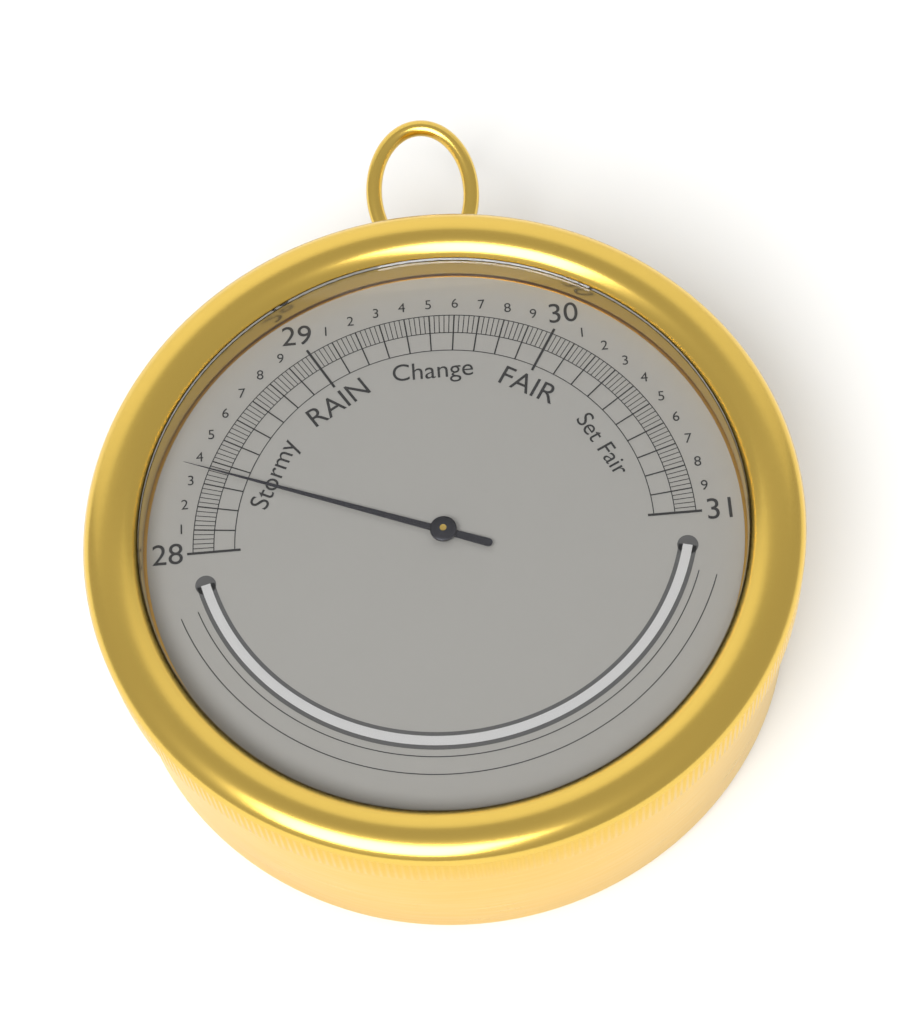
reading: 28.36 inHg
